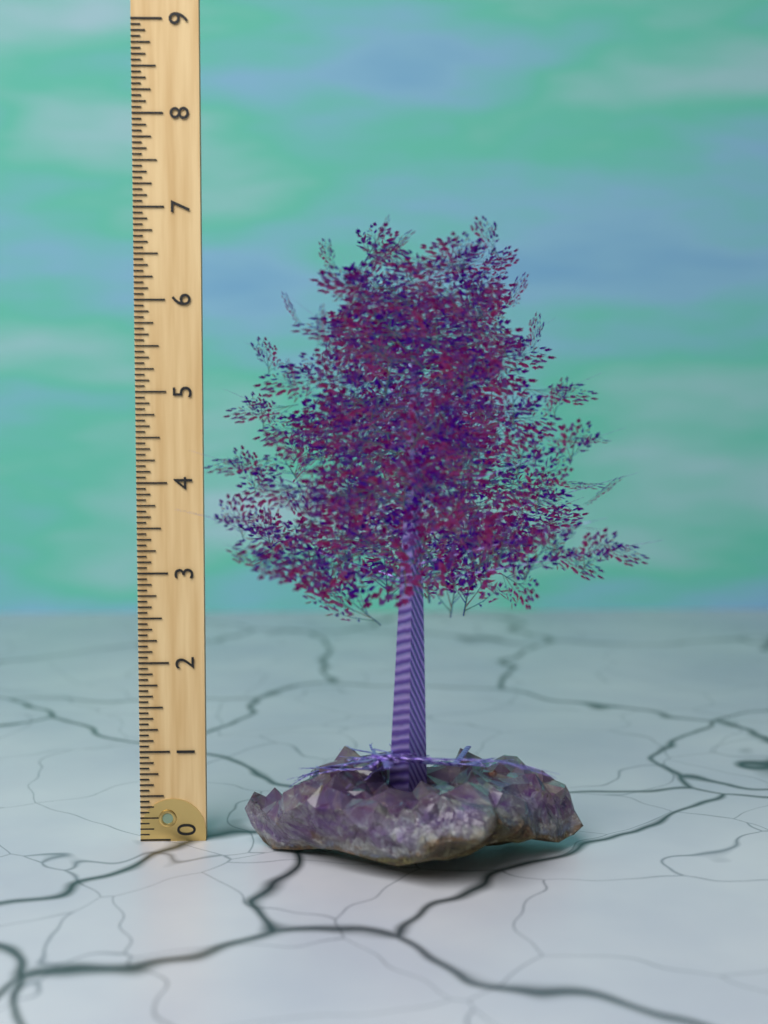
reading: 6.8125 (no unit)
